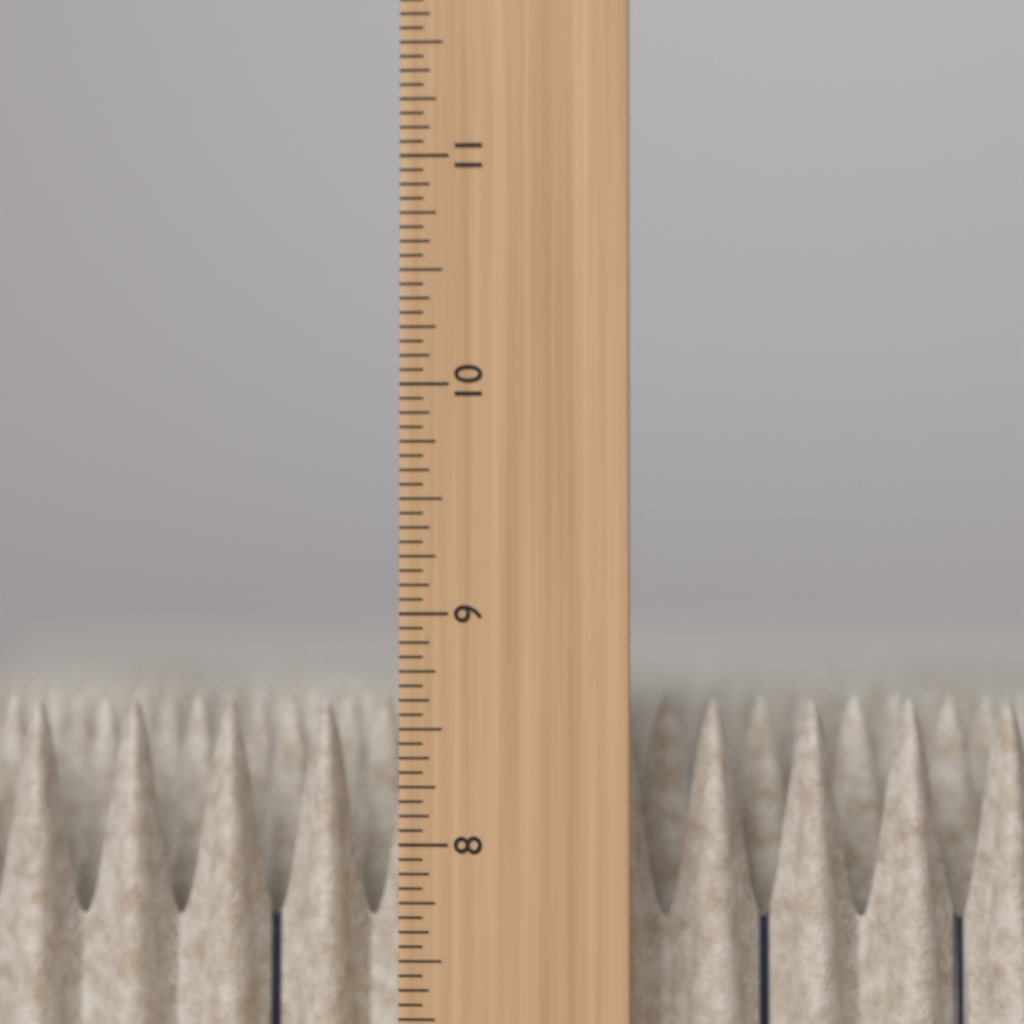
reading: 8.6250 in
